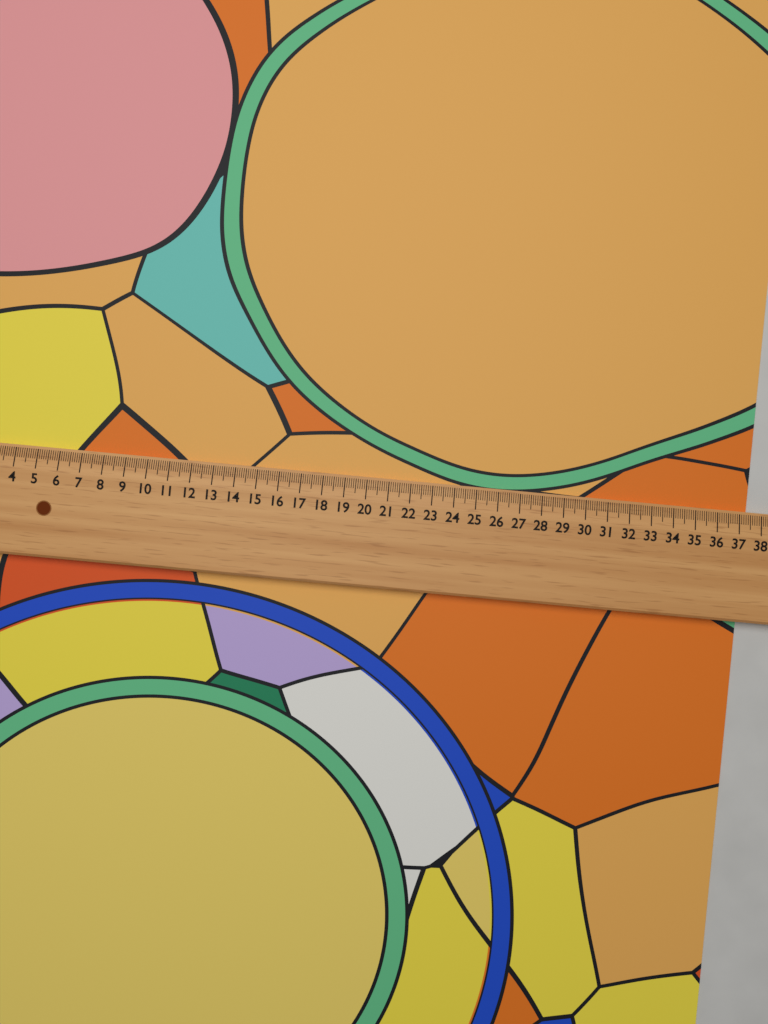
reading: 37.4 (no unit)
